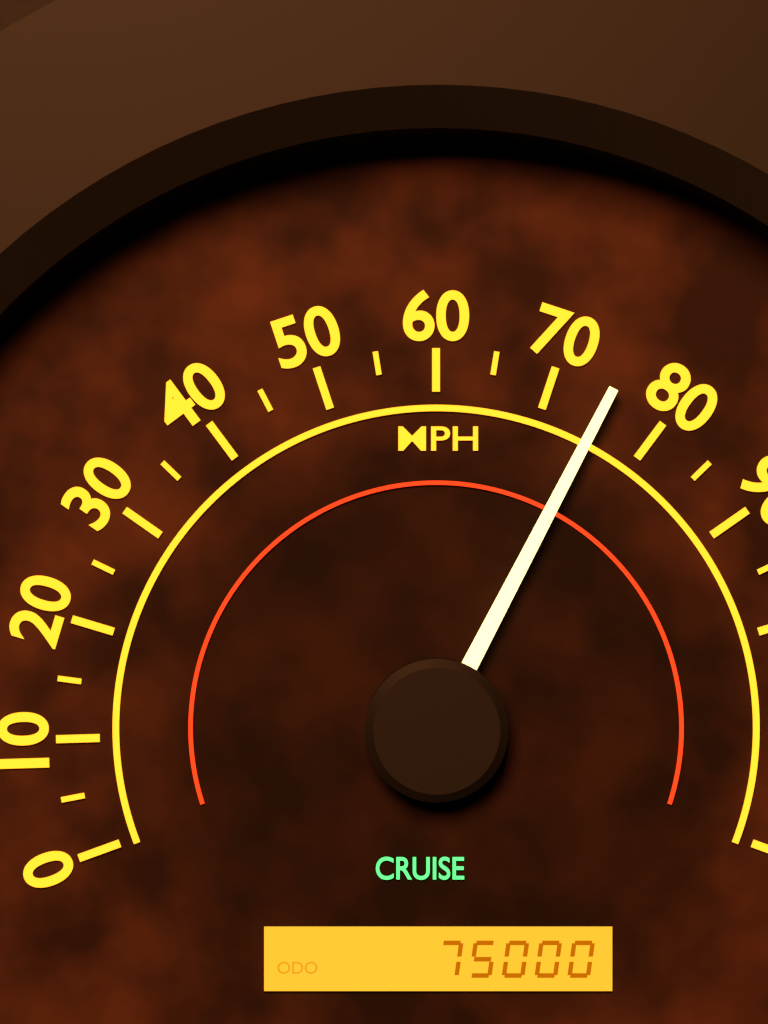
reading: 75 mph
